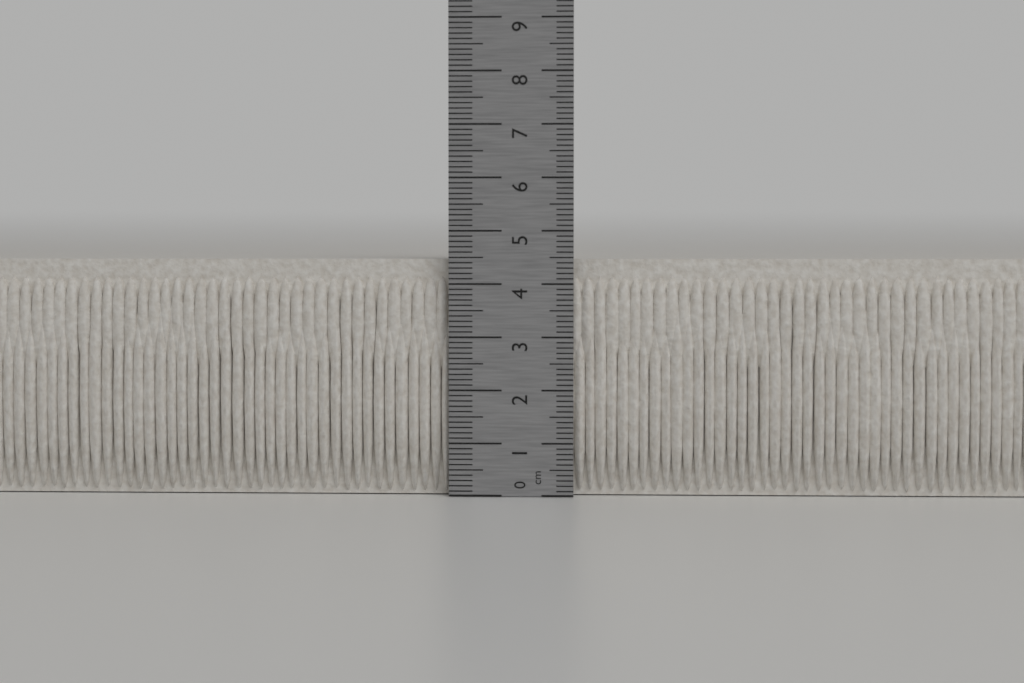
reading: 4.5 cm
